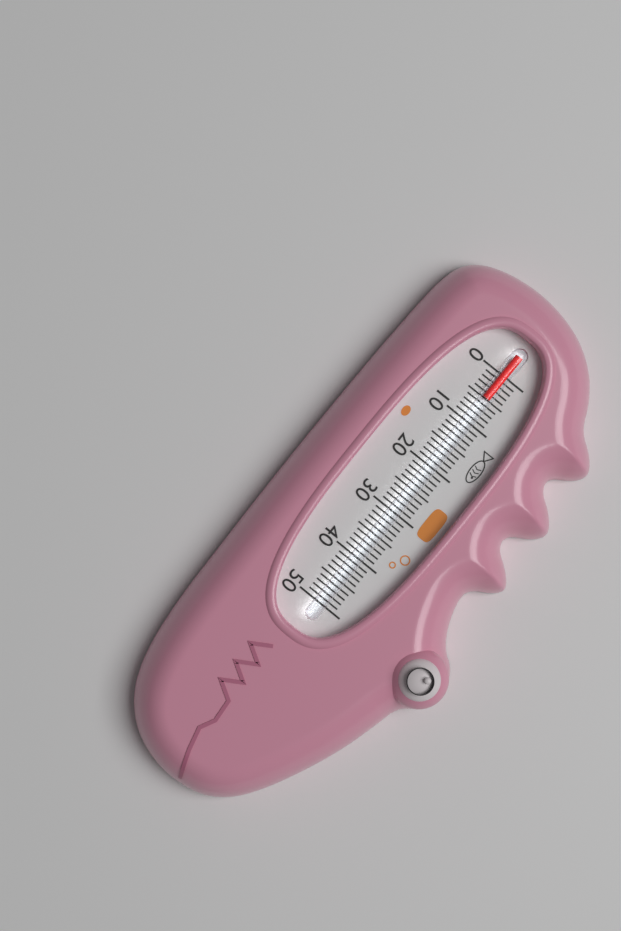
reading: 5 (no unit)
